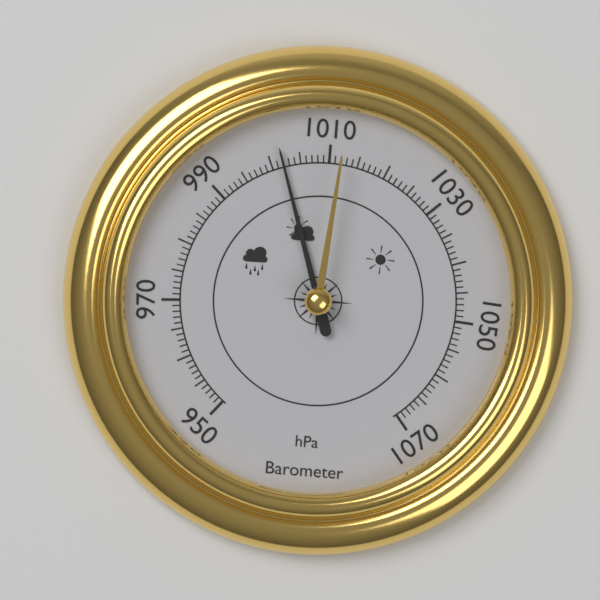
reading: 1002 hPa
